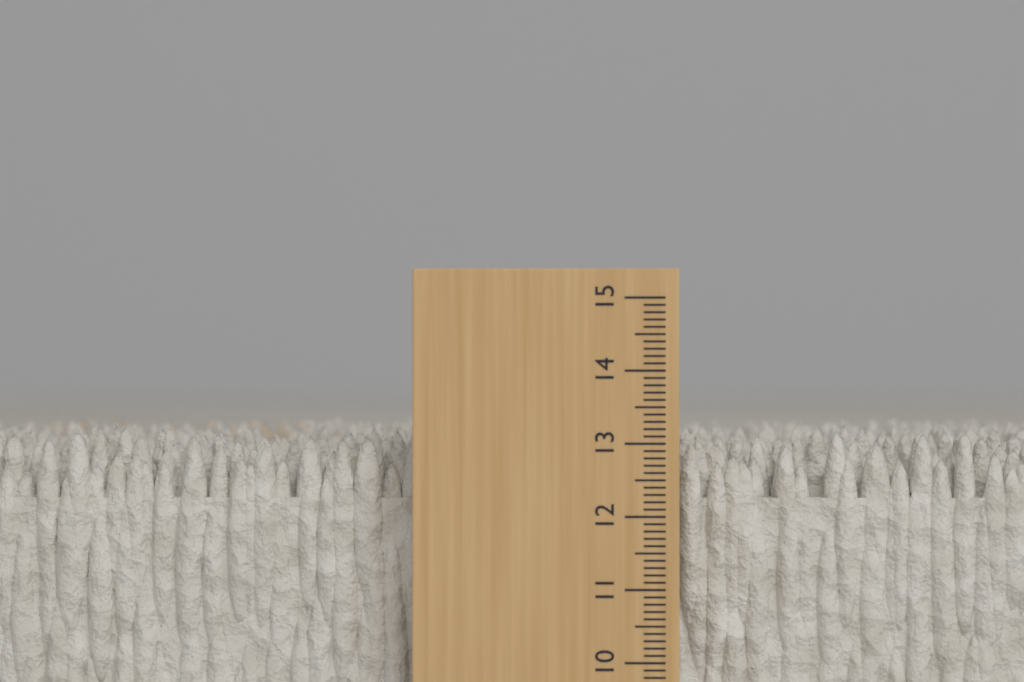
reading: 13.2 cm
